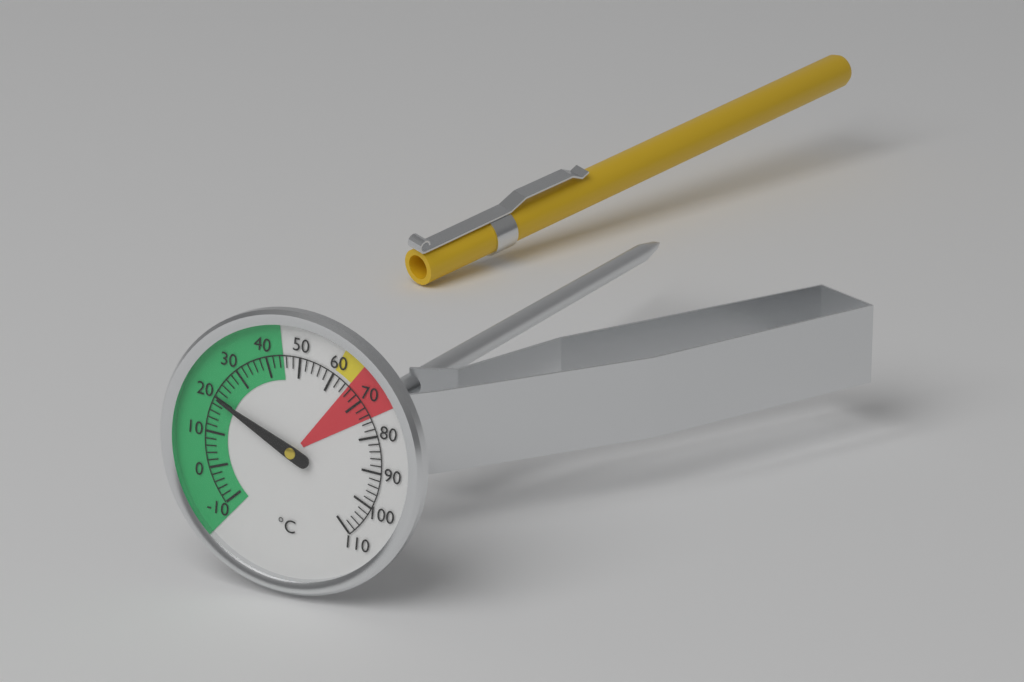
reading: 20 °C
